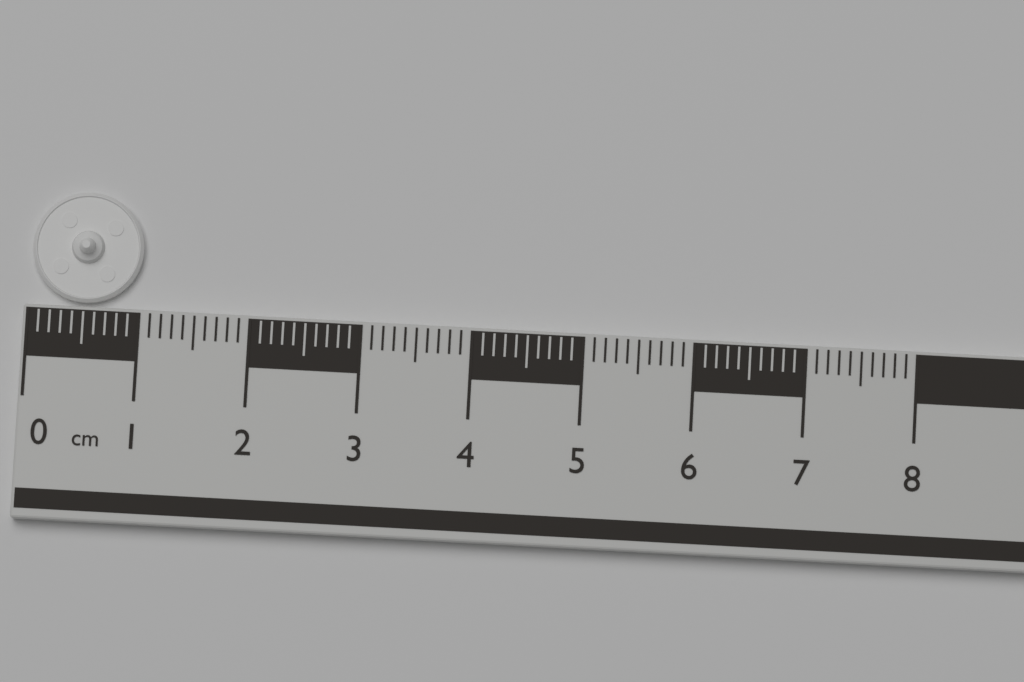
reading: 1.0 cm
